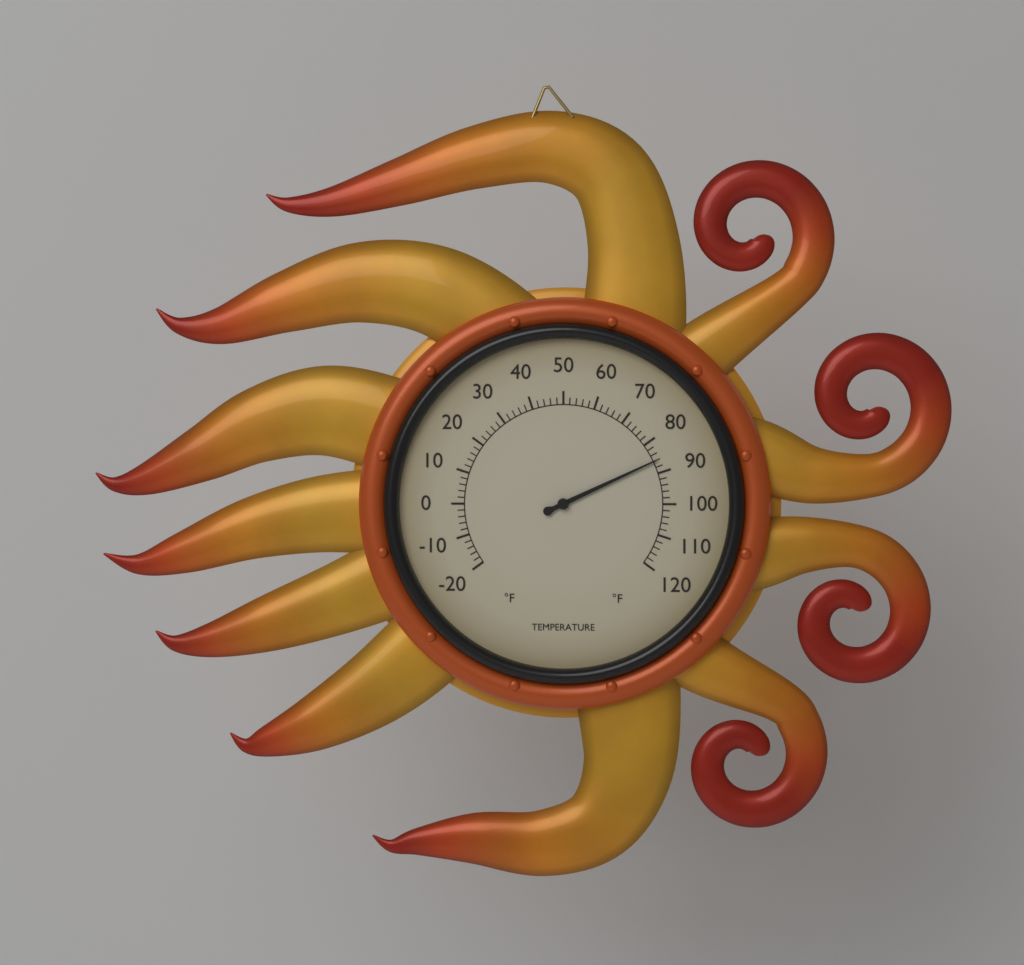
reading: 86 °F
